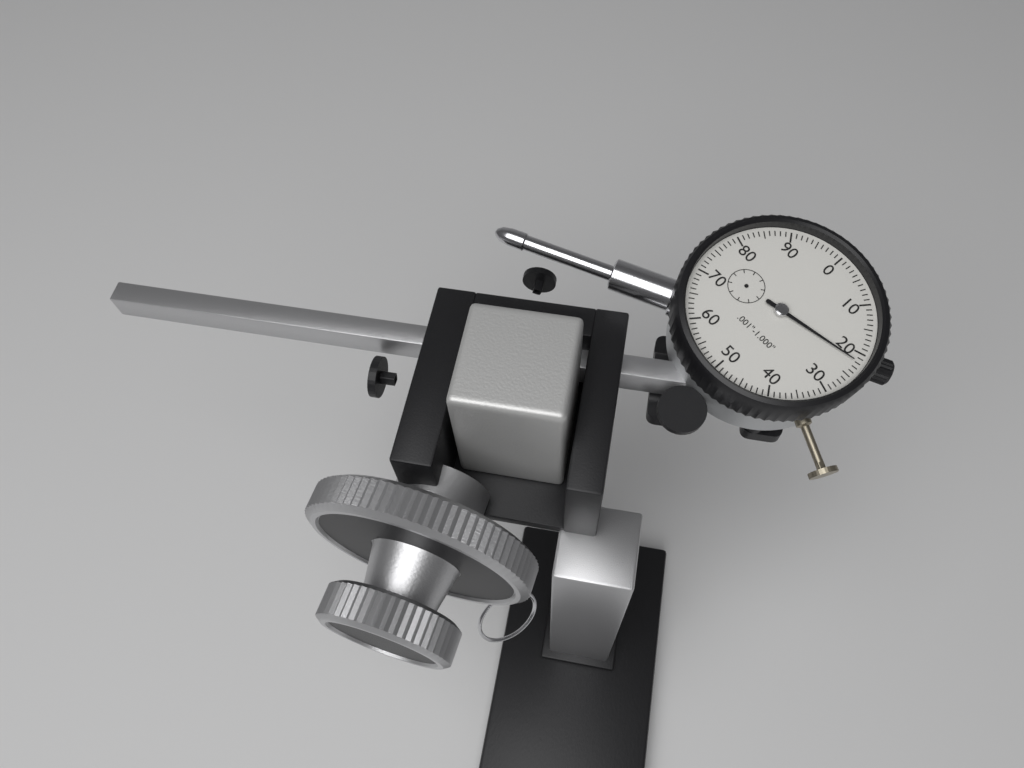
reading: 0.022 in
